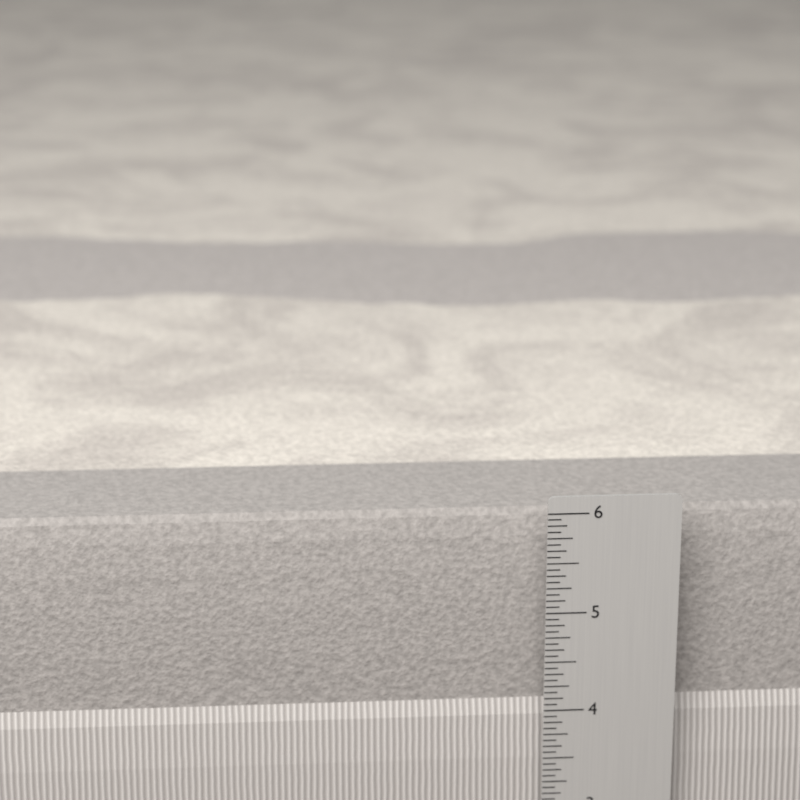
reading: 5.8750 in
